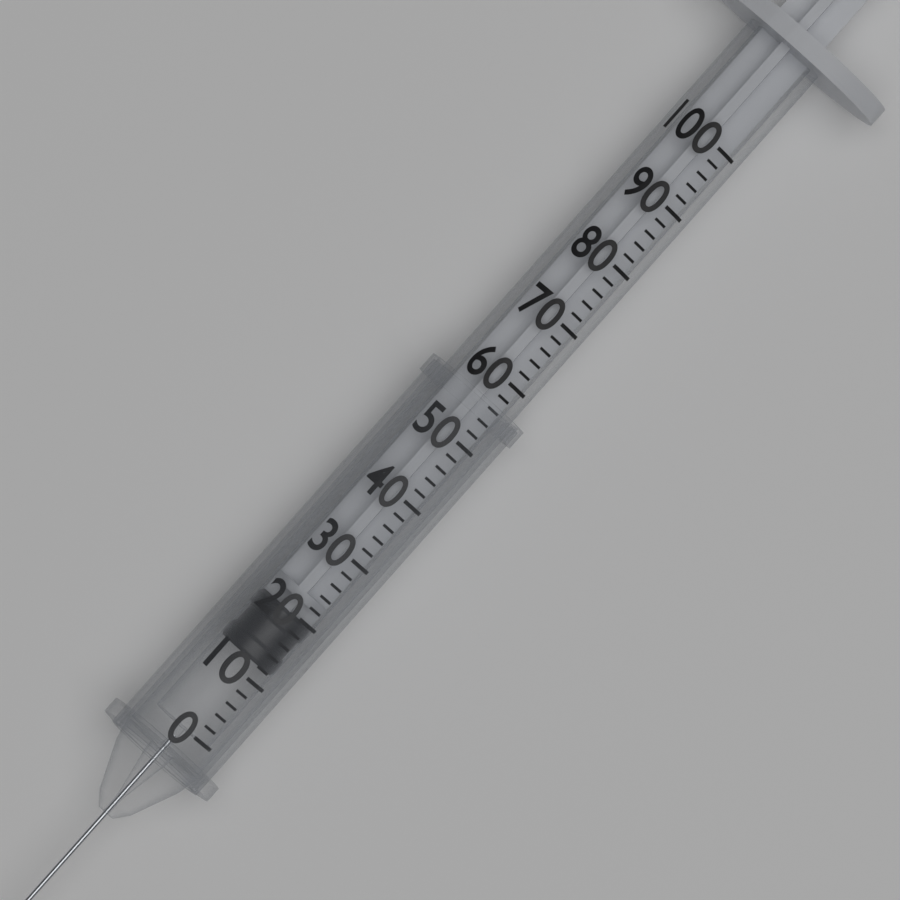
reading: 12 (no unit)
